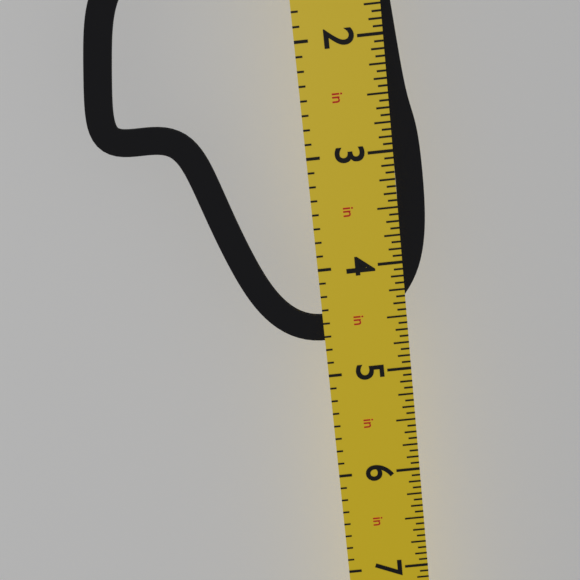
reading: 4.6875 in
